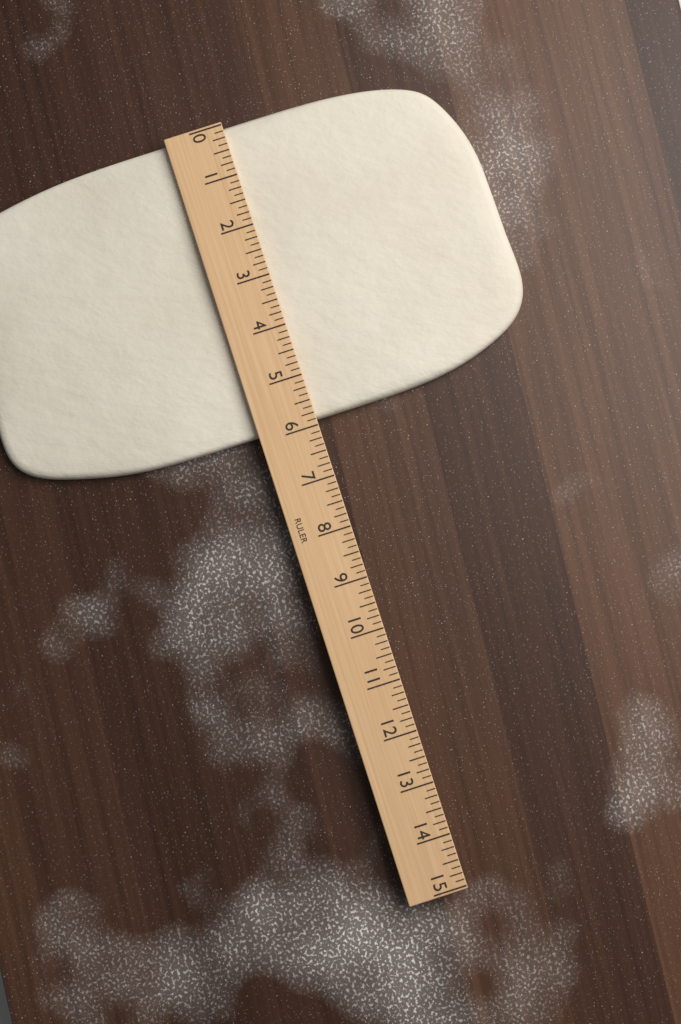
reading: 5.875 (no unit)
